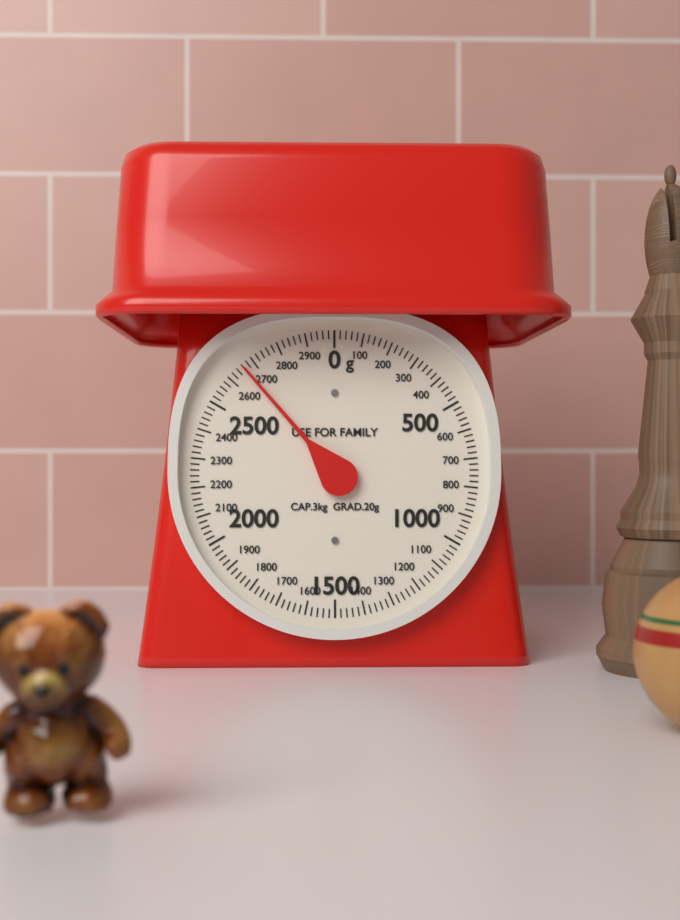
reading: 2660 g
